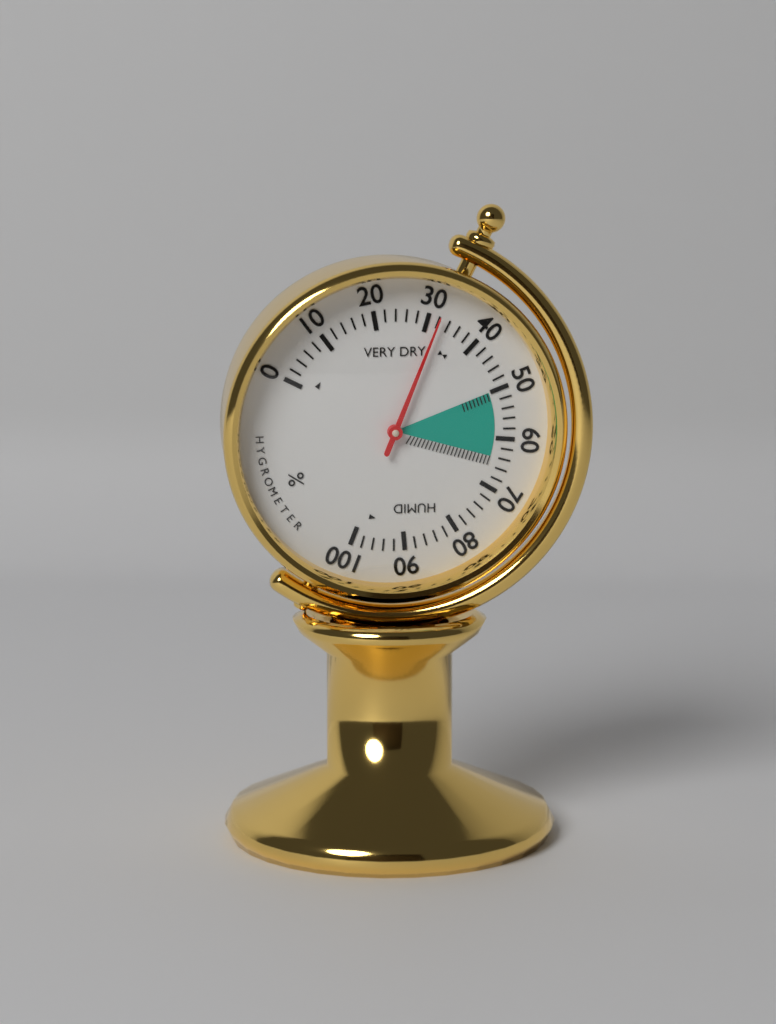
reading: 32 %
